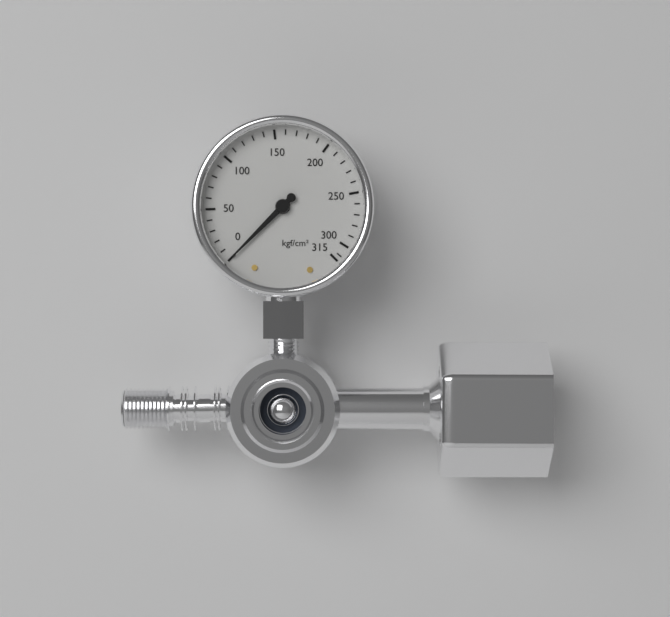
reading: 0 kgf/cm²
